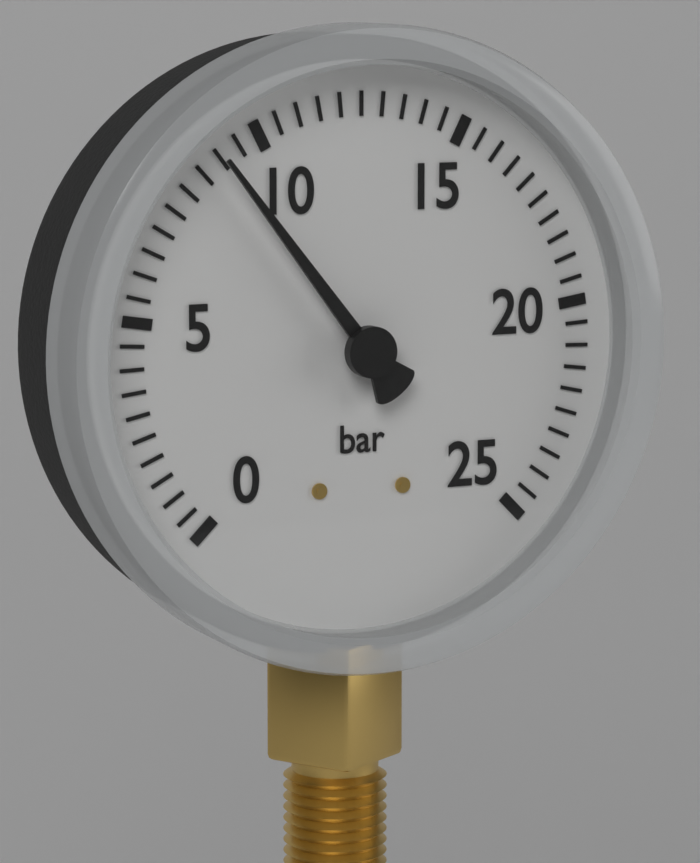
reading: 9.0 bar
